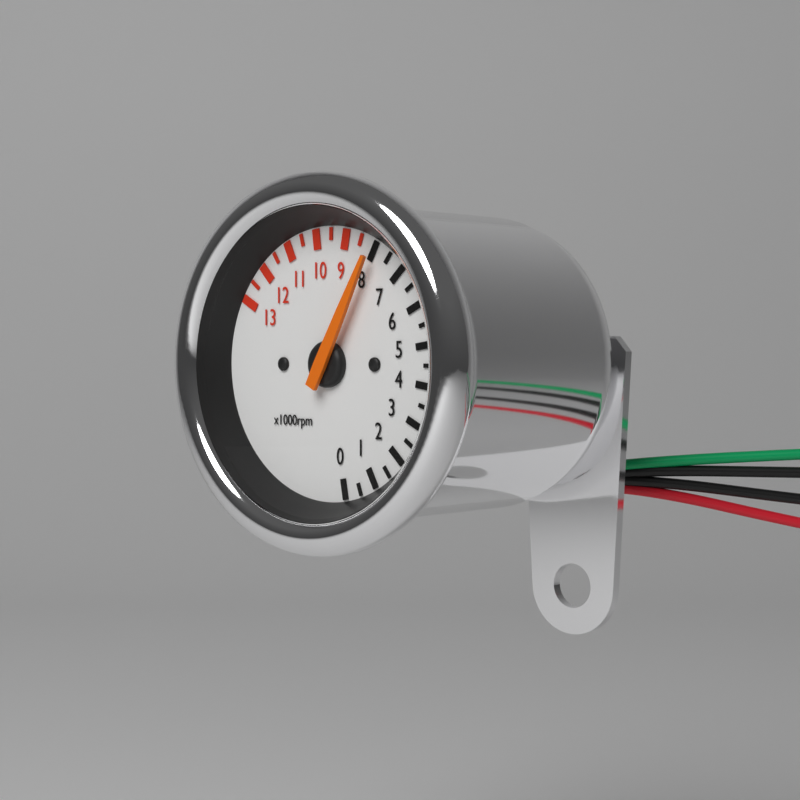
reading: 8000 rpm
